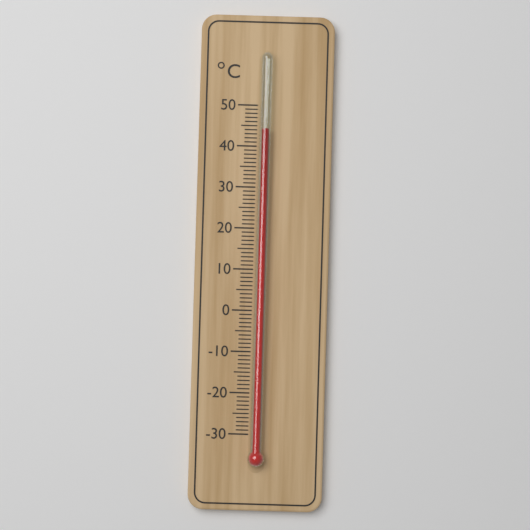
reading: 44 °C
